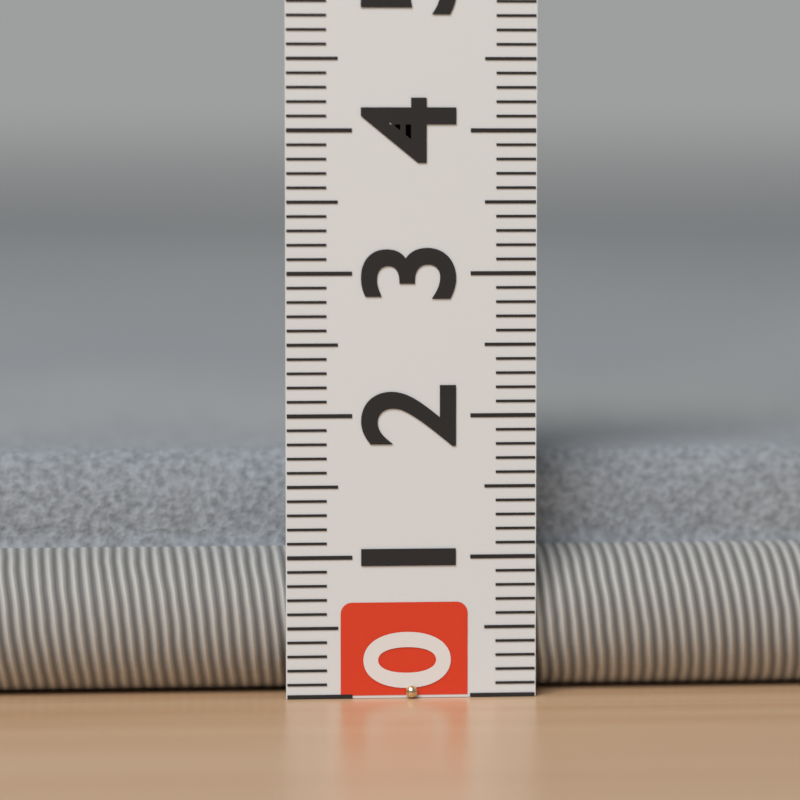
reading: 1.7 (no unit)
